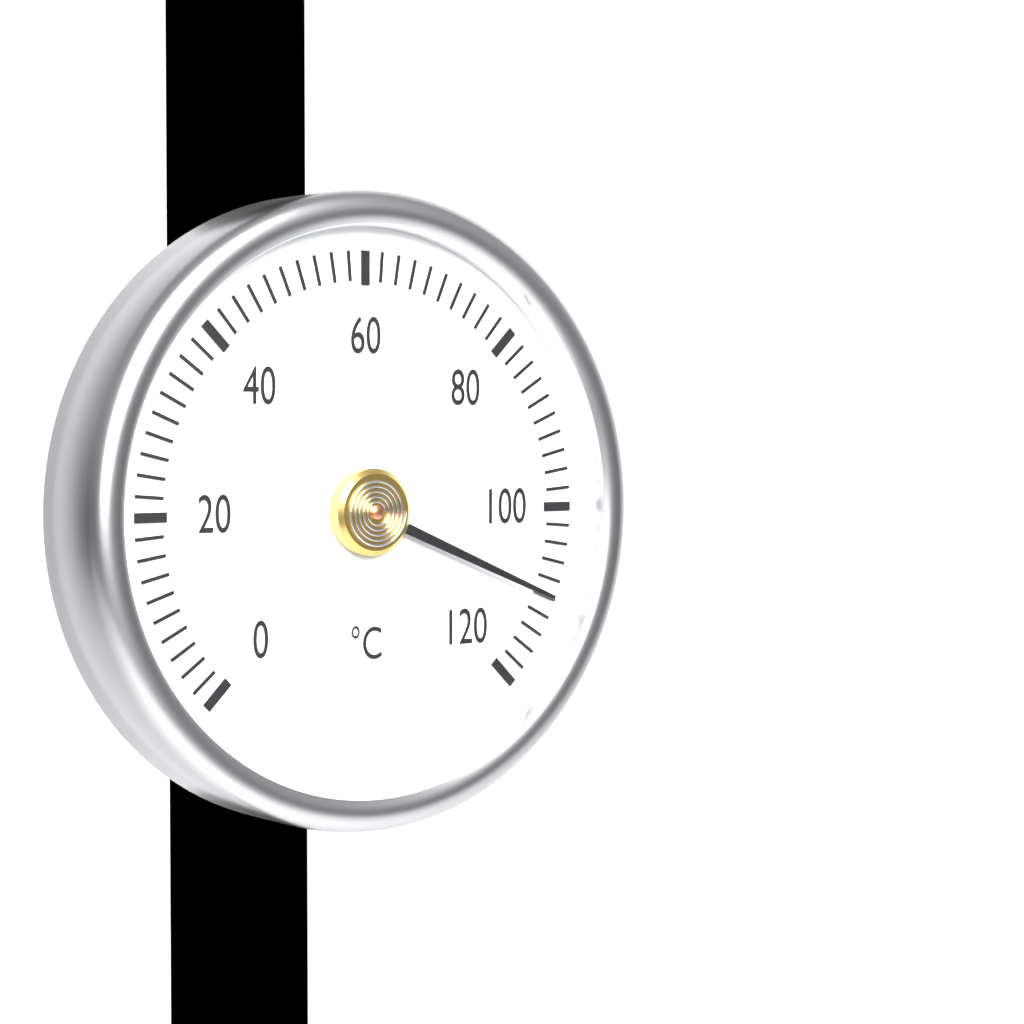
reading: 110 °C
